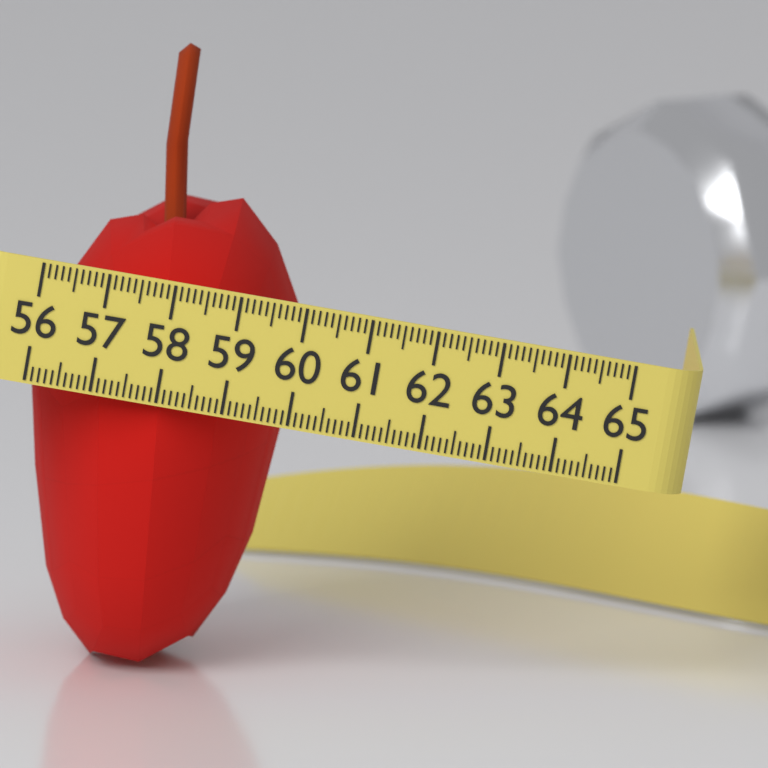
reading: 60.0 (no unit)
